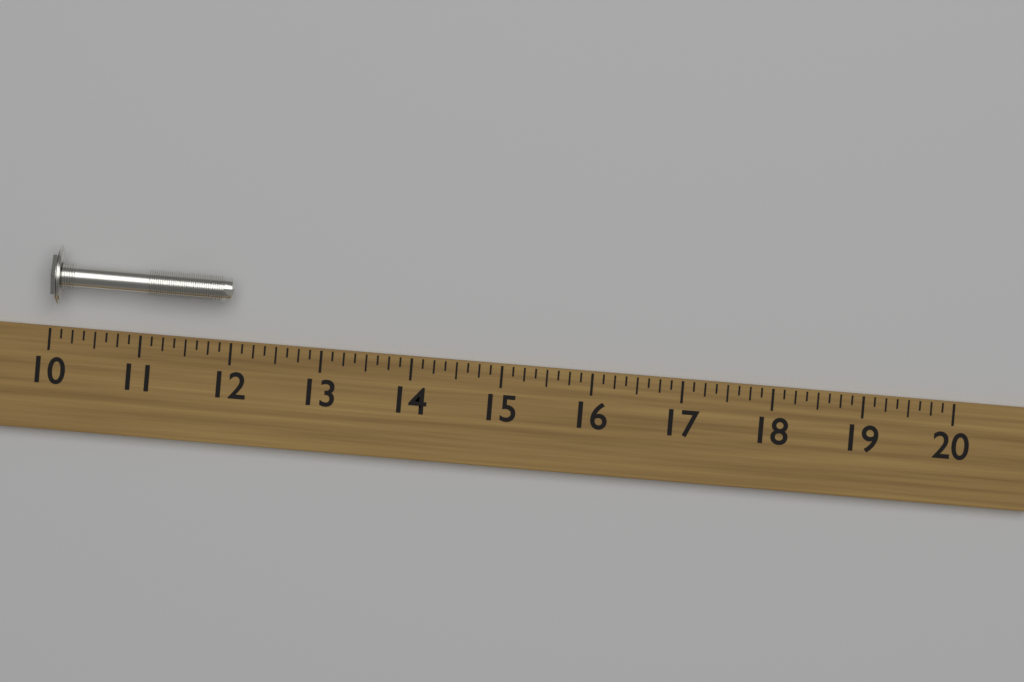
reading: 12.000 (no unit)
